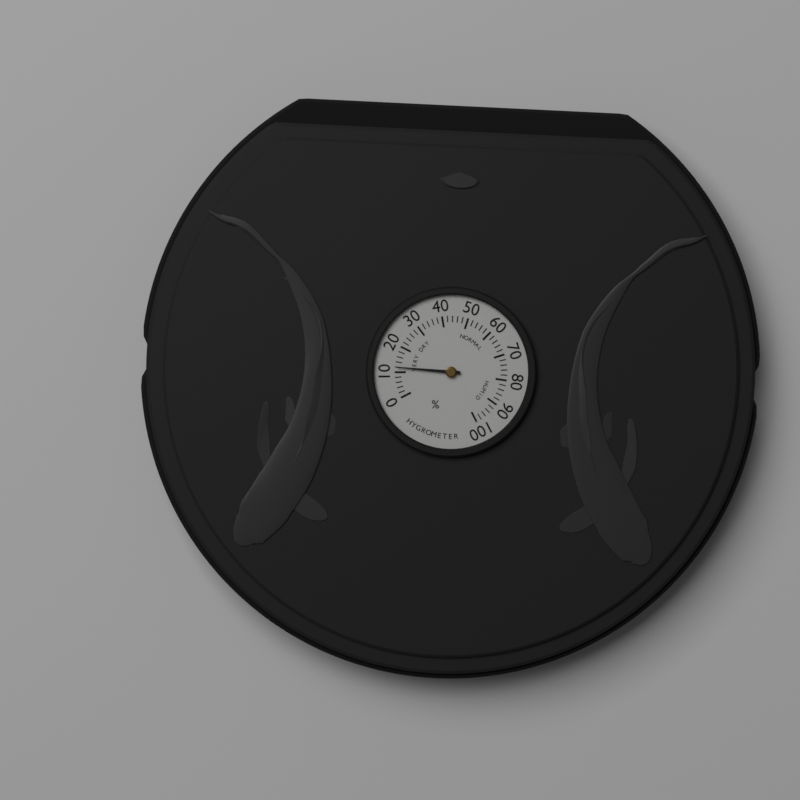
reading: 12 %
